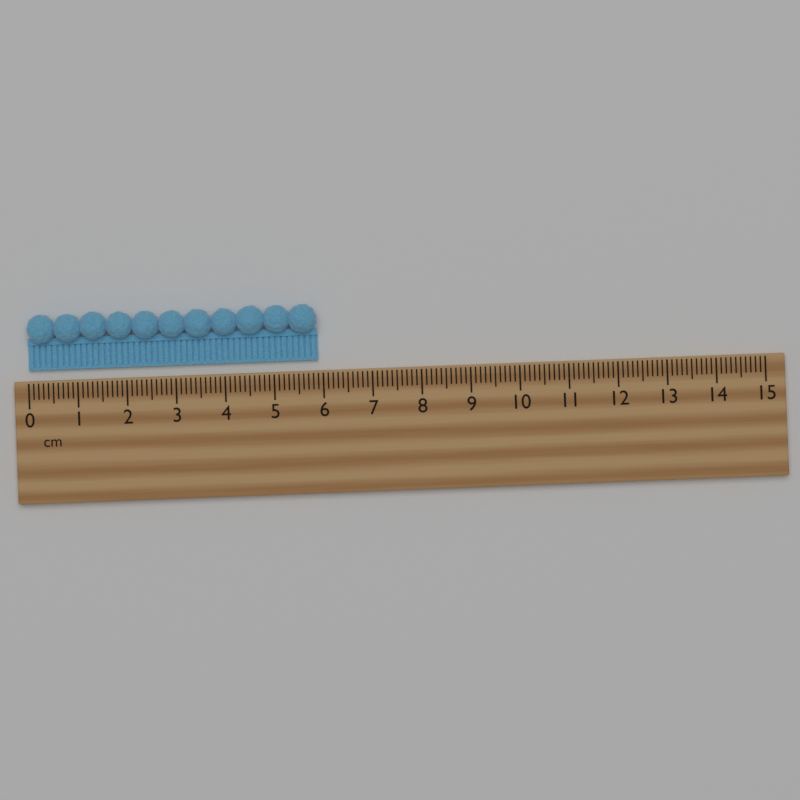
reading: 5.9 cm
